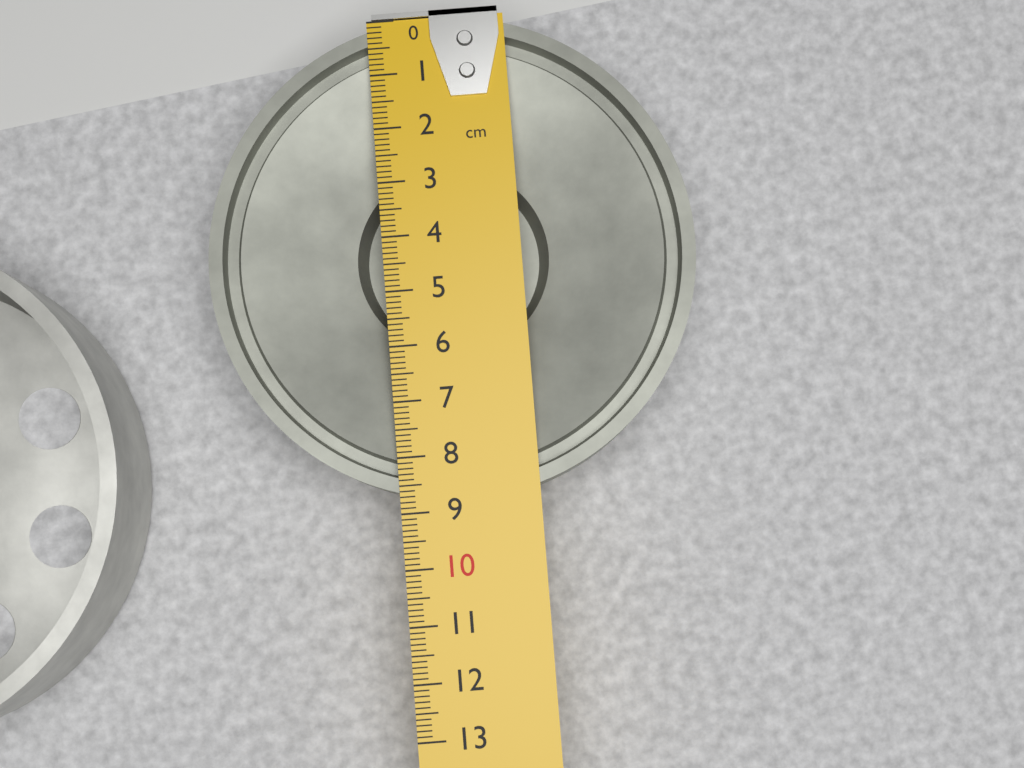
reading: 8.8 cm
